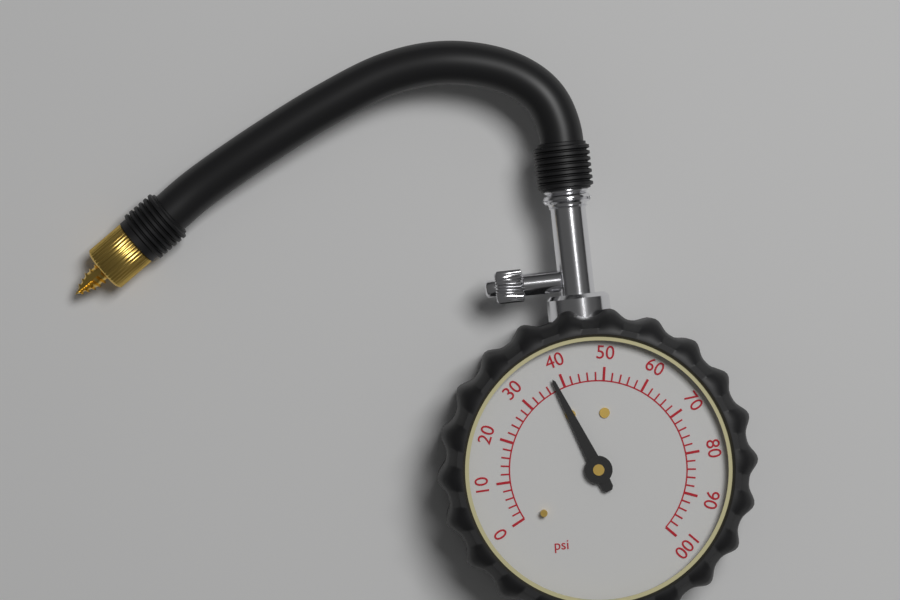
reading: 38 psi
